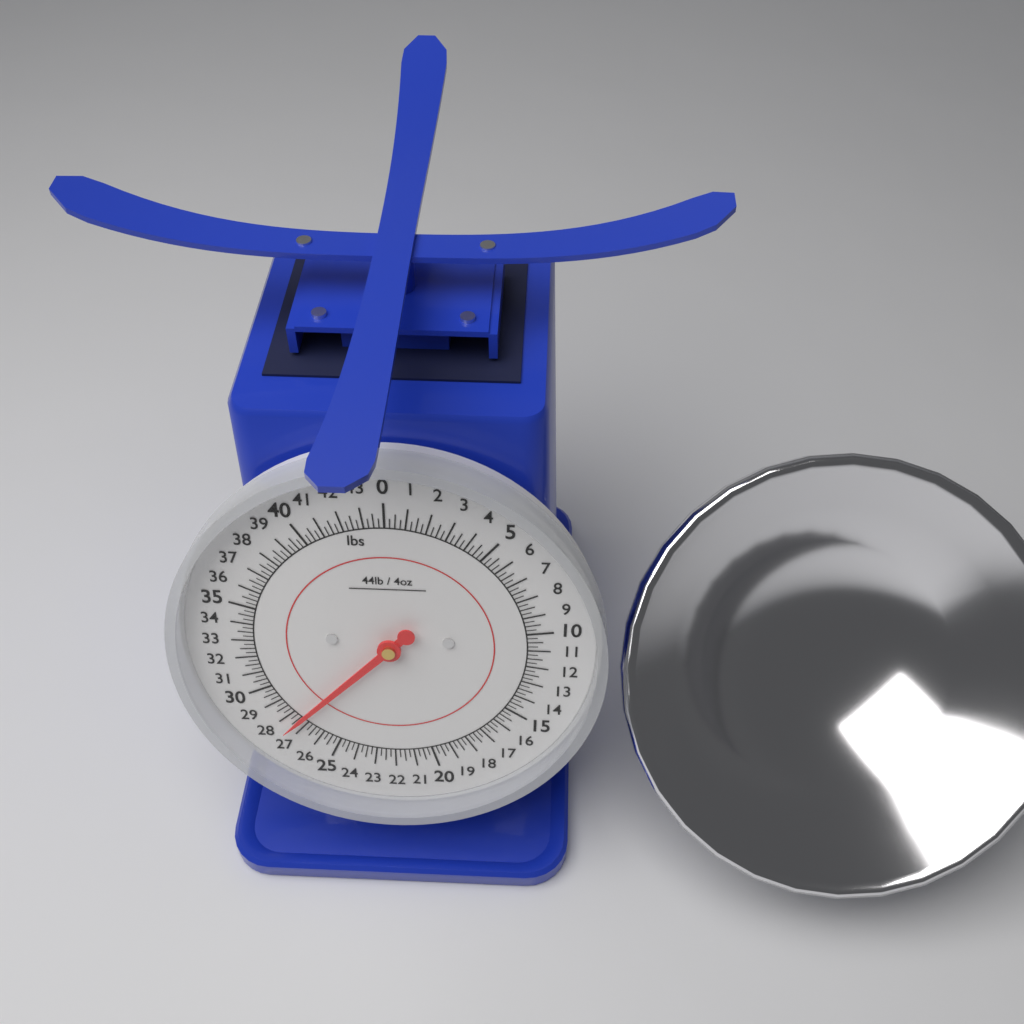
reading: 27.50 lbs
